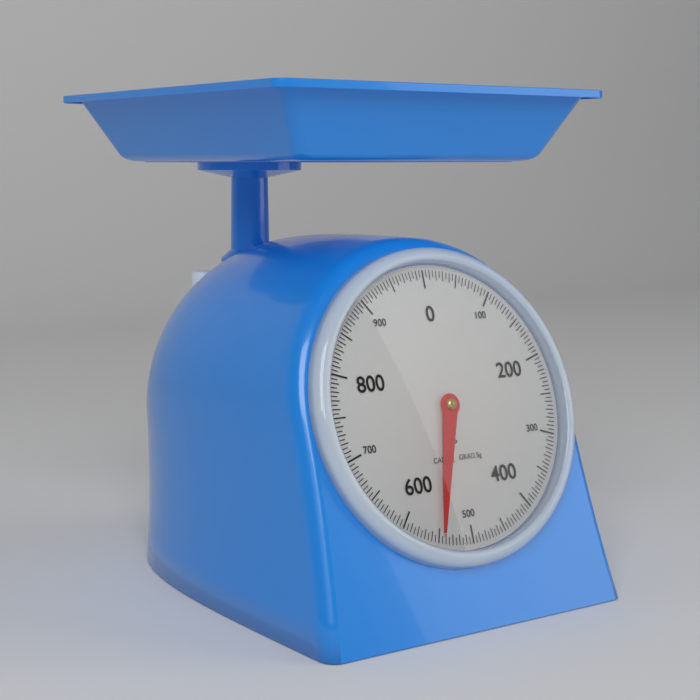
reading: 545 g
